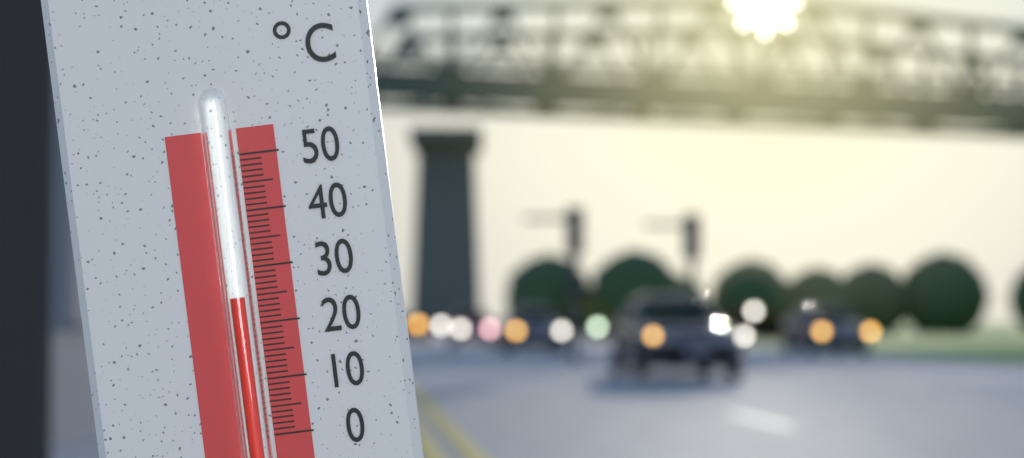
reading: 25 °C
